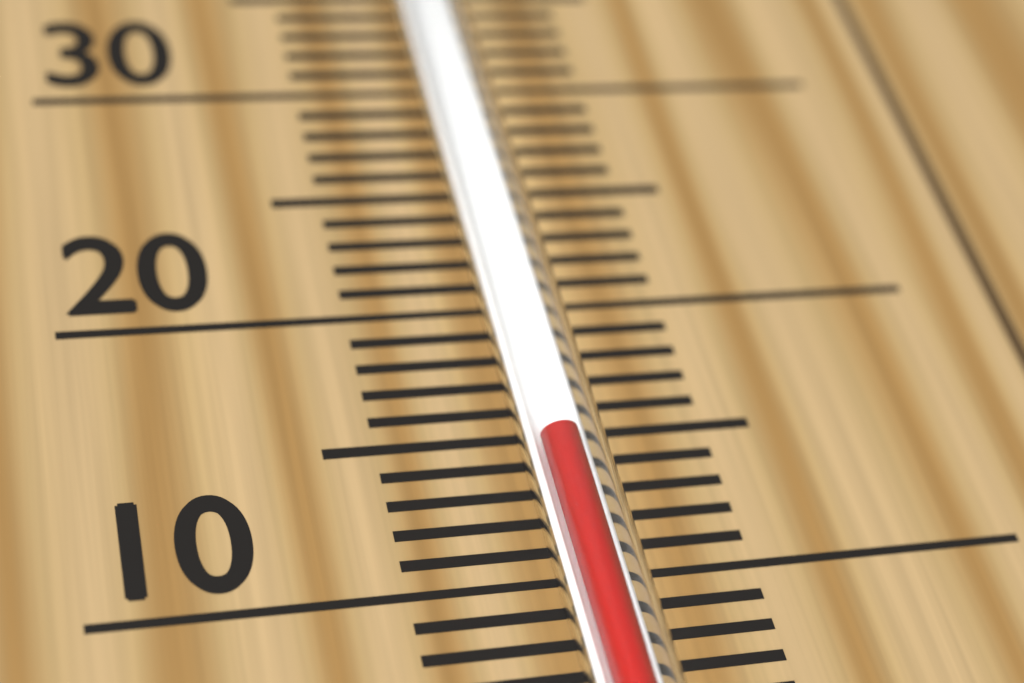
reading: 14 °C
